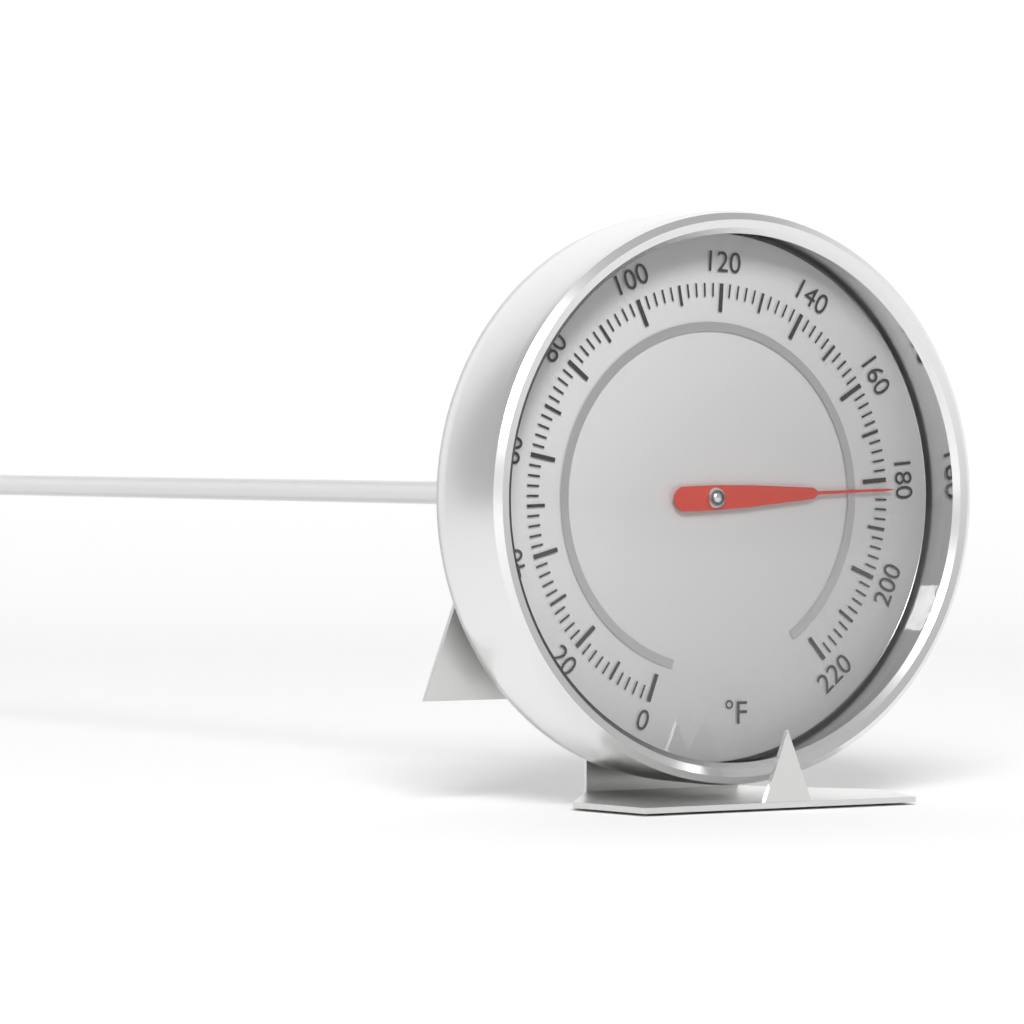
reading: 182 °F
